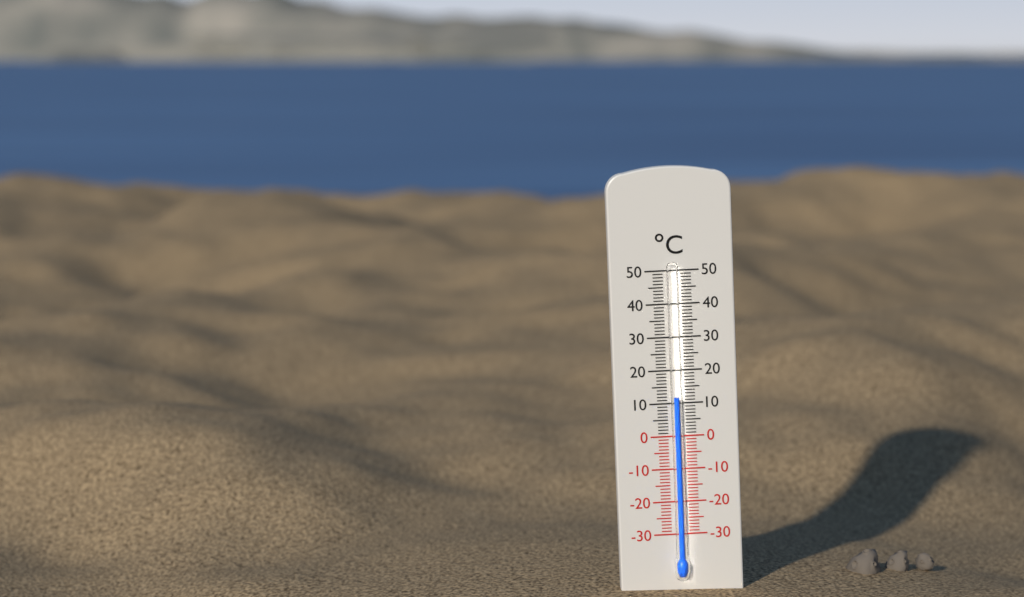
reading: 12 °C
